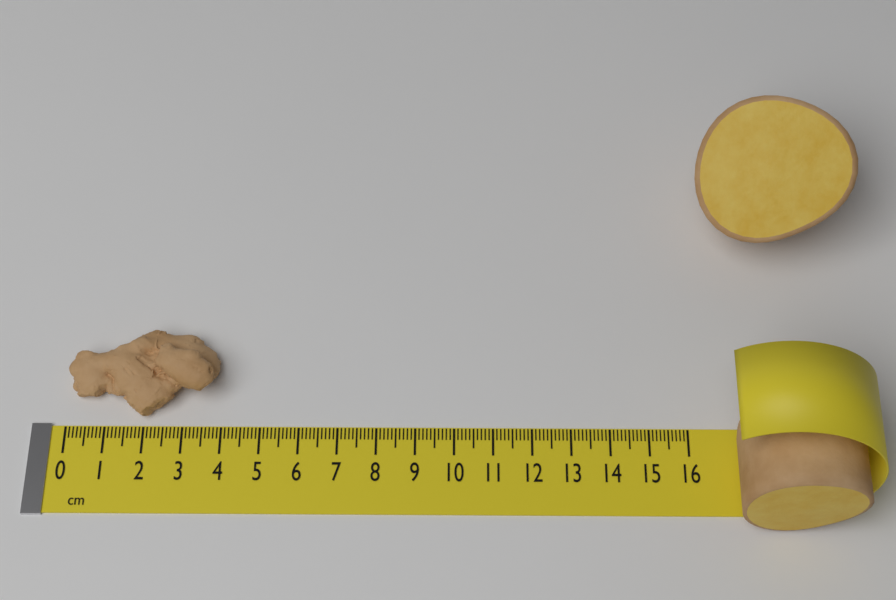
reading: 3.9 cm
